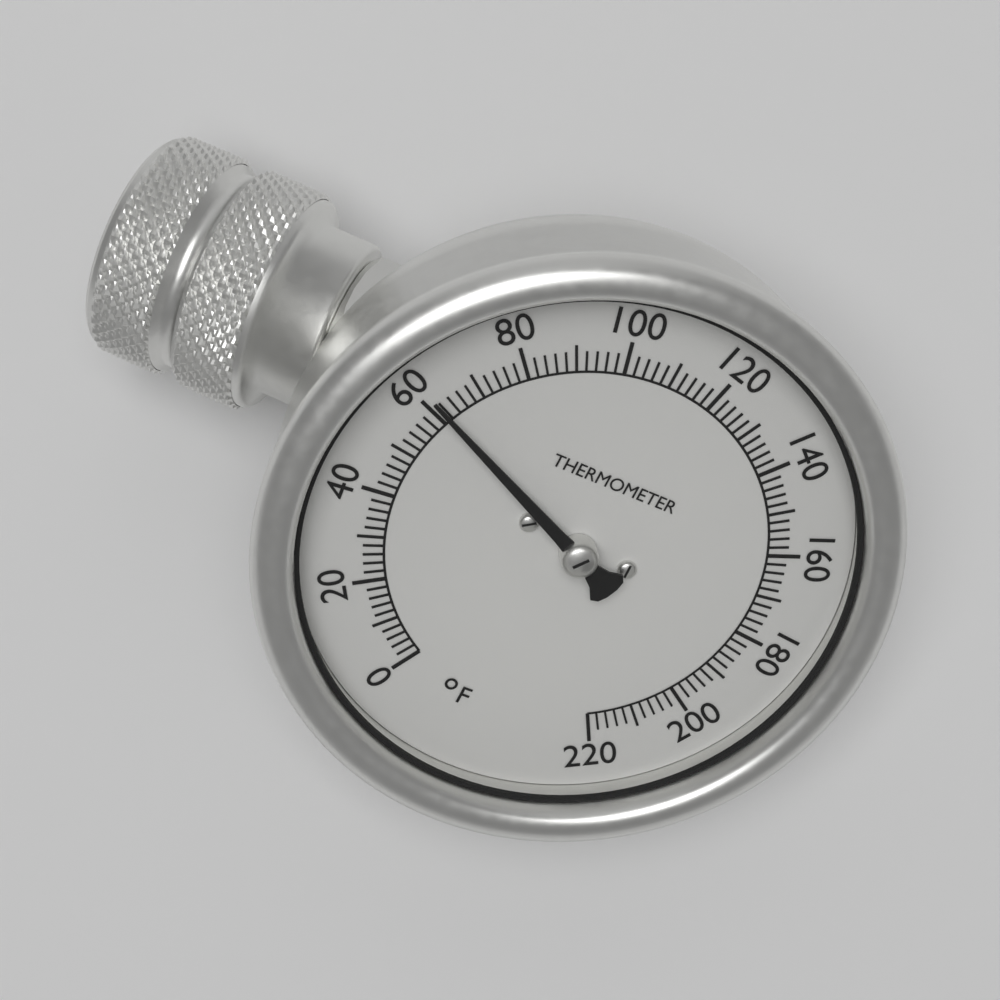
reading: 62 °F
